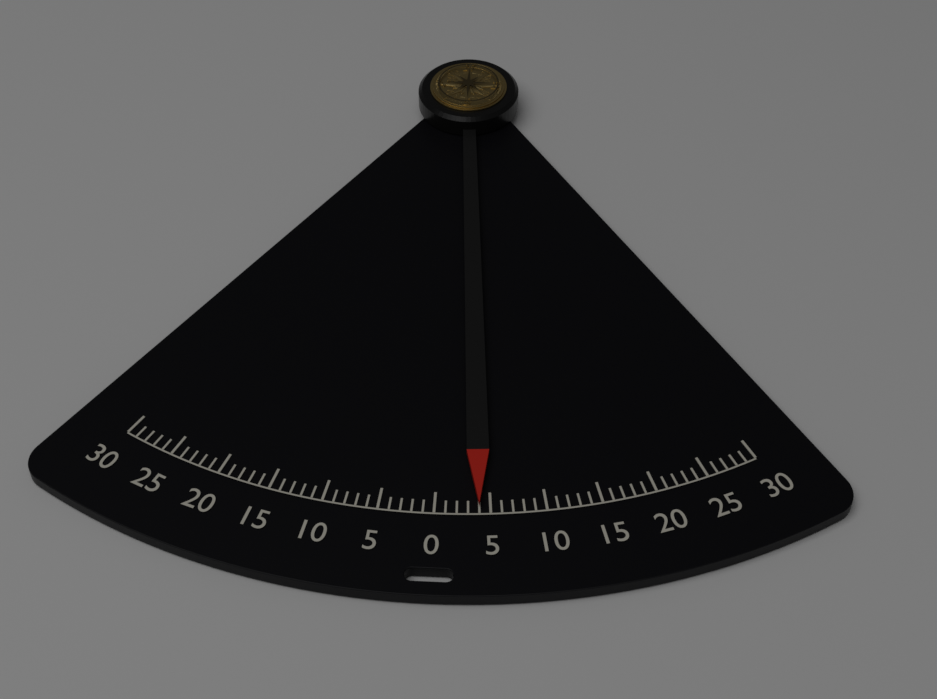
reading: 4 (no unit)
